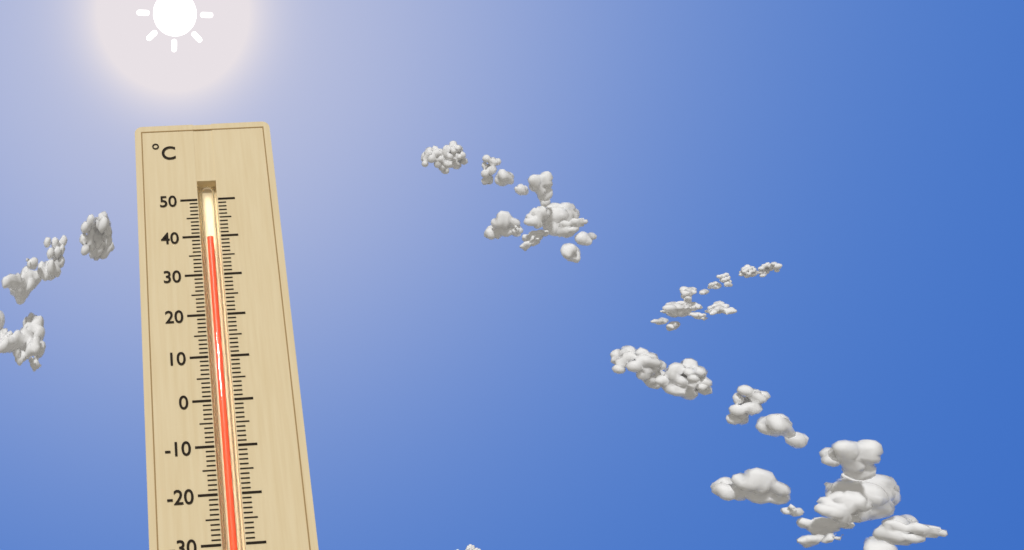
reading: 40 °C
